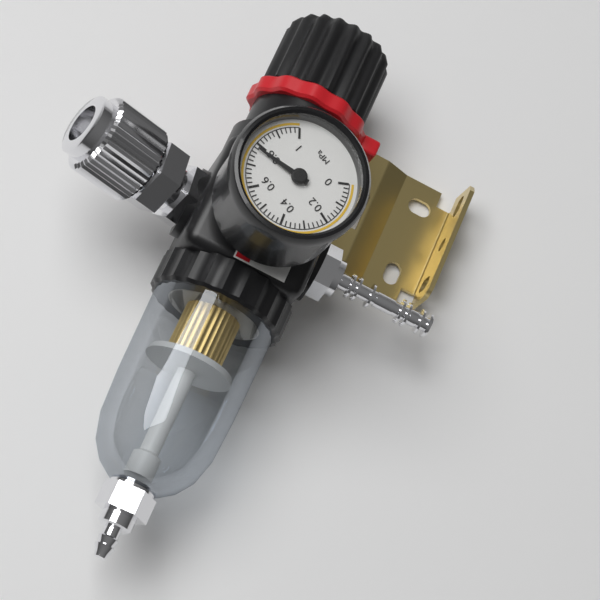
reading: 0.78 MPa
